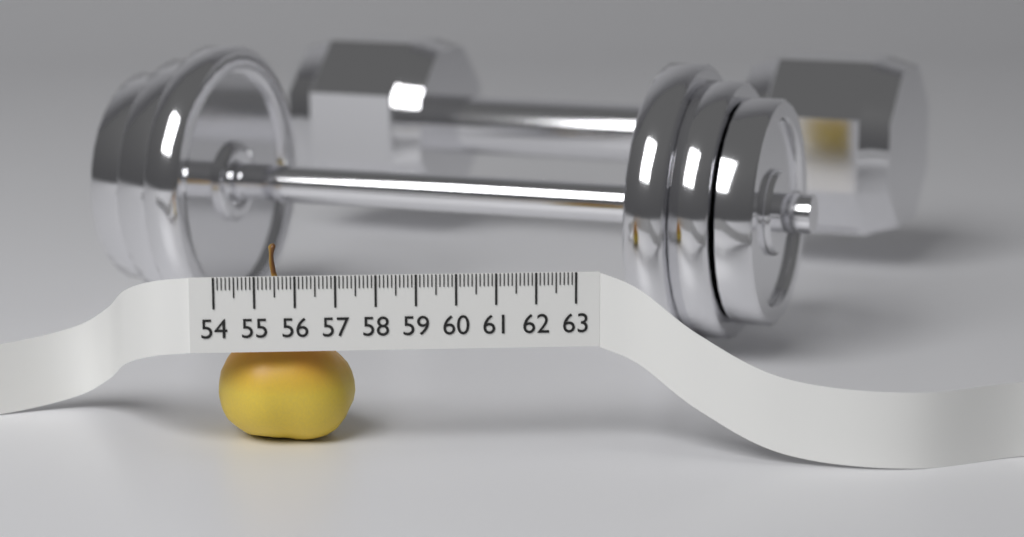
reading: 57.5 (no unit)
